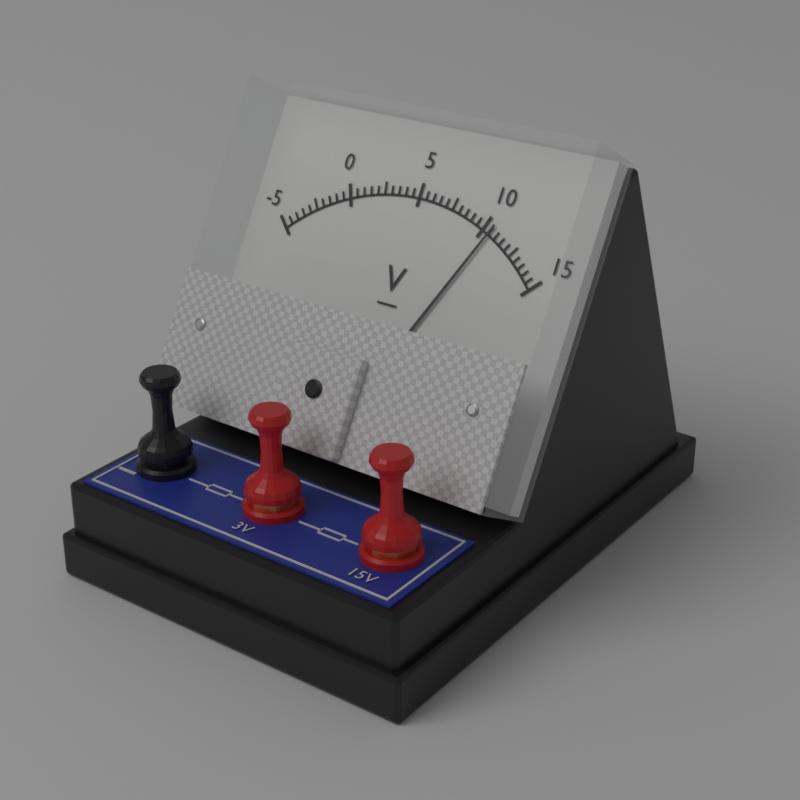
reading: 10.5 V
